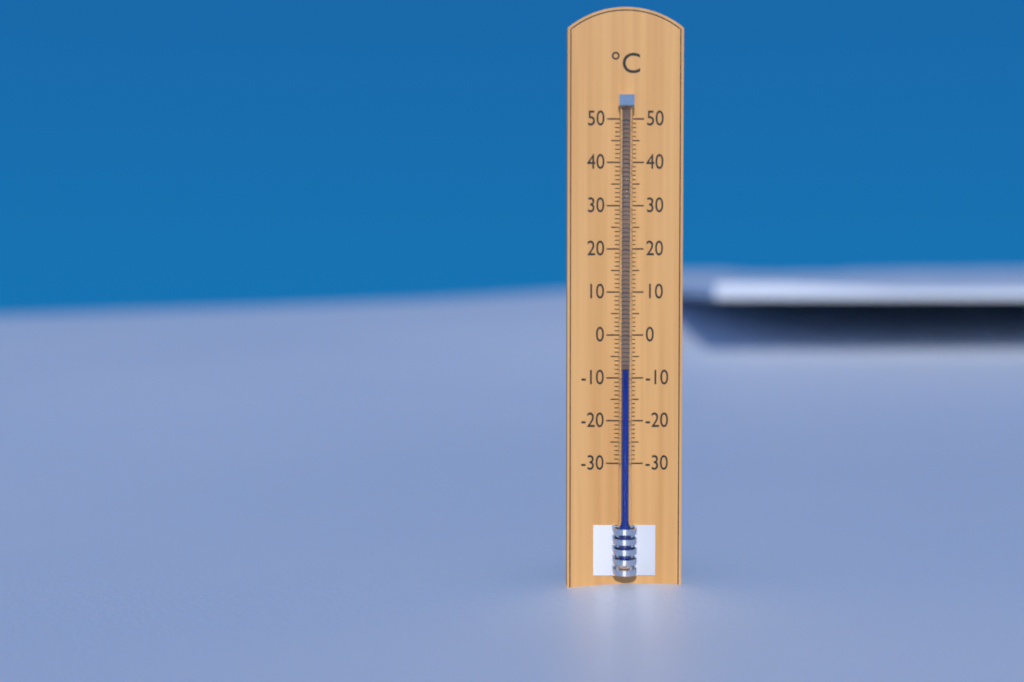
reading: -8 °C
